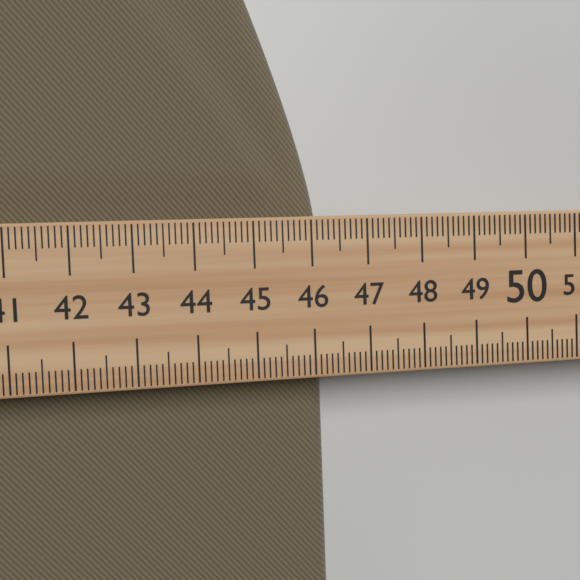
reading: 46.3 (no unit)
